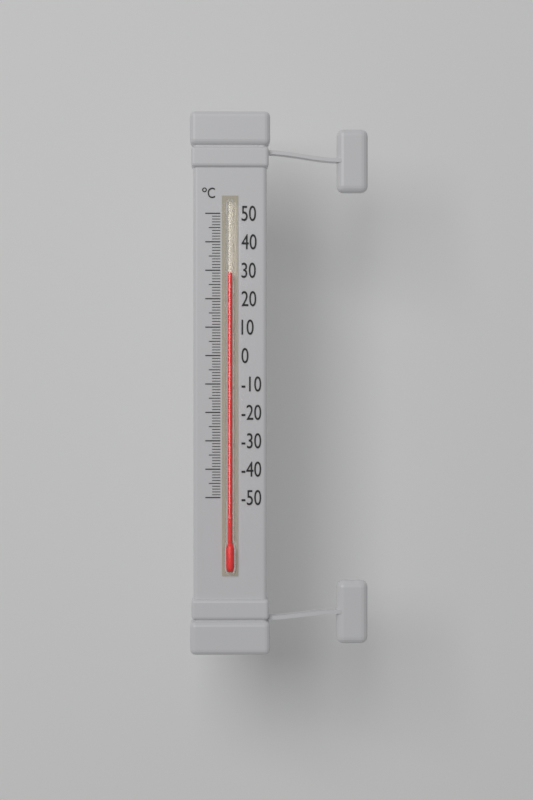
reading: 29 °C
